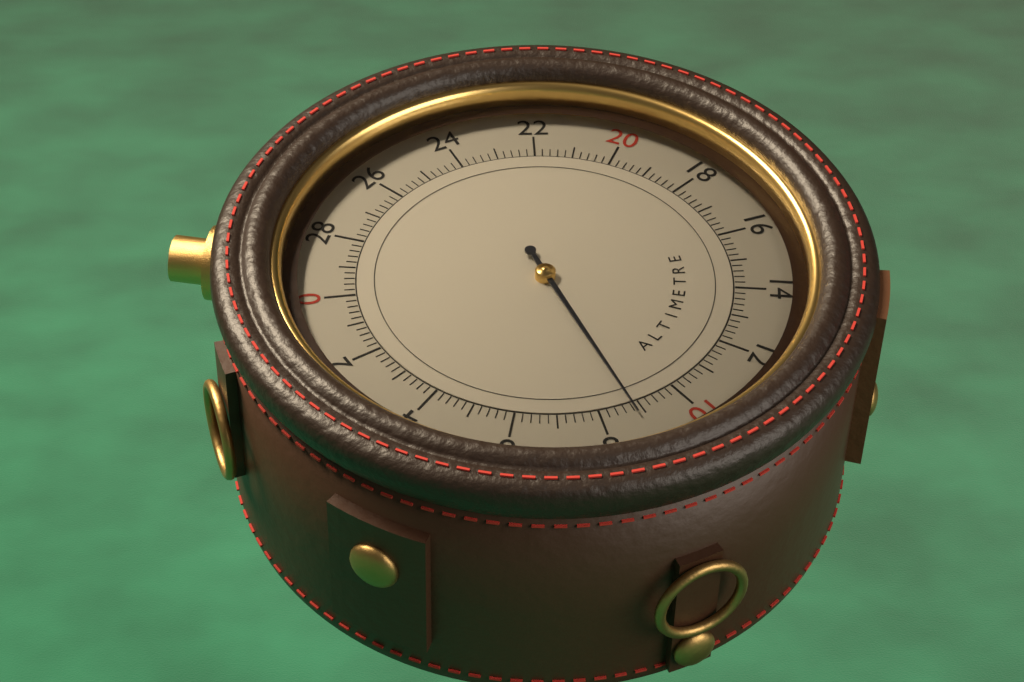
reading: 8.8 (no unit)
